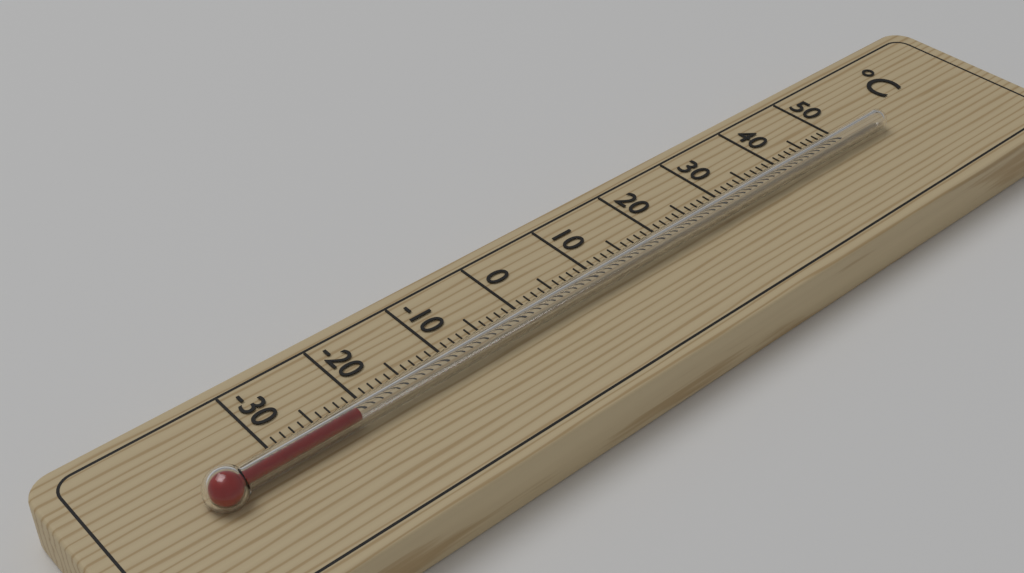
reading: -22 °C
